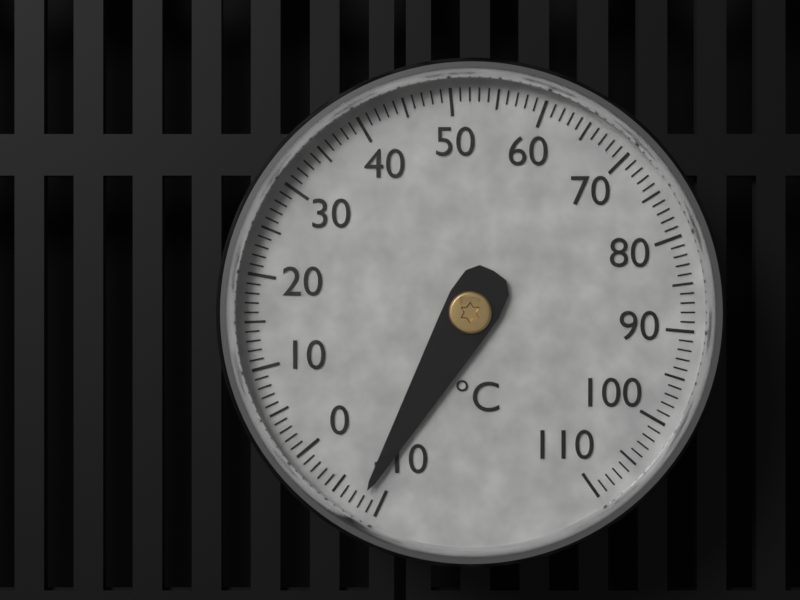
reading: -8 °C
